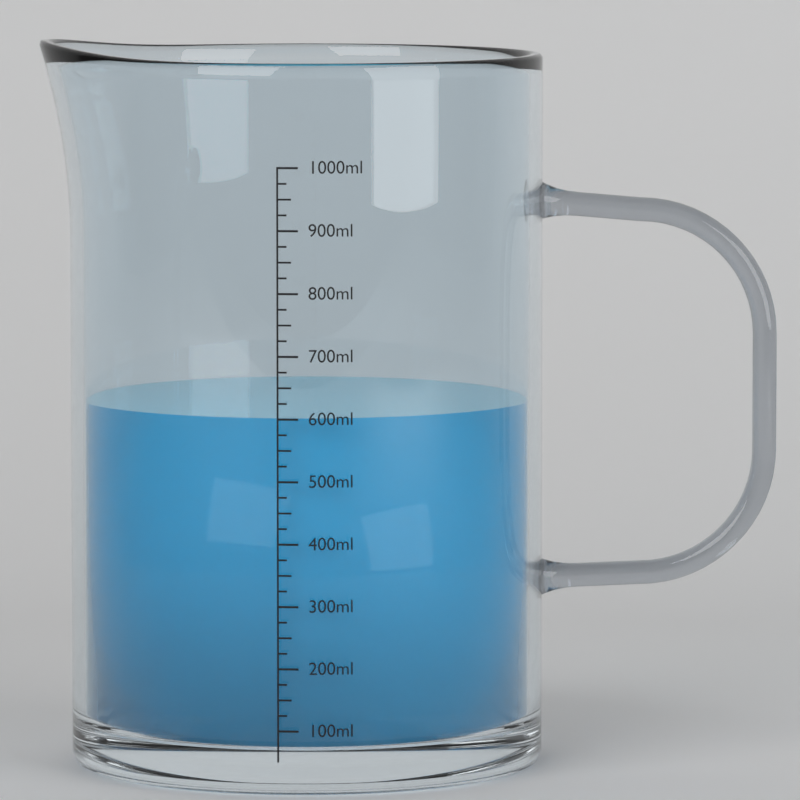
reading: 600 ml
